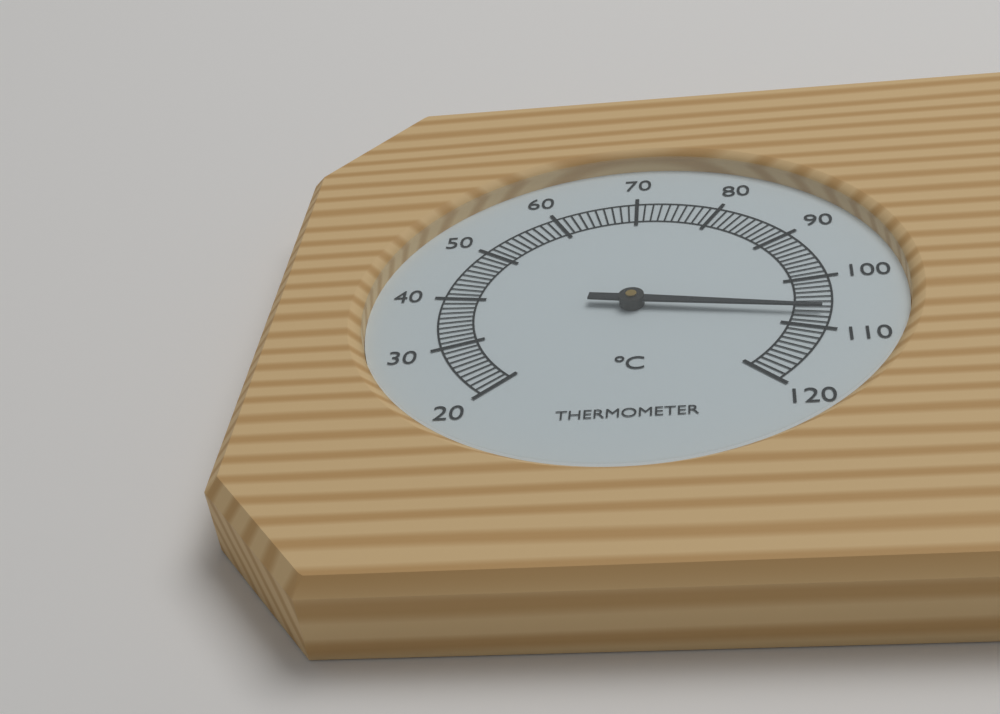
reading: 107 °C
